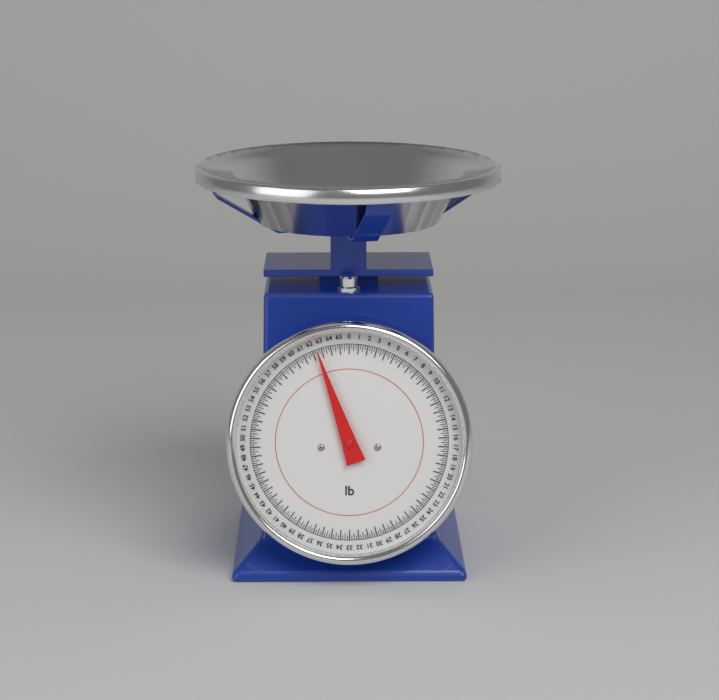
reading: 62.50 lb
